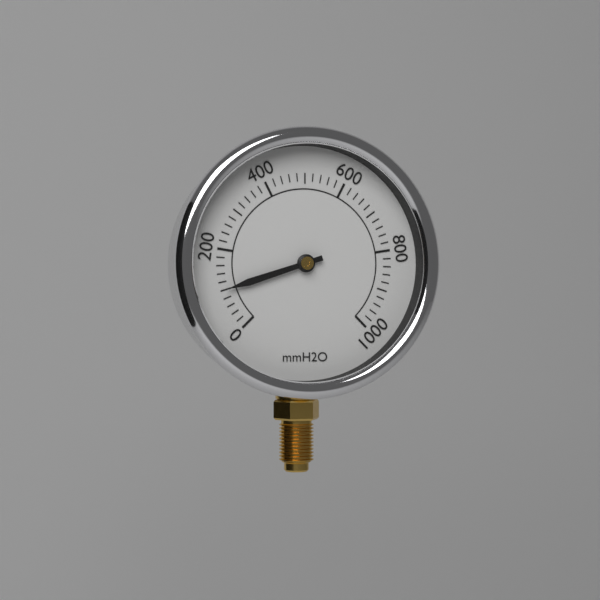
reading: 100 mmH2O
